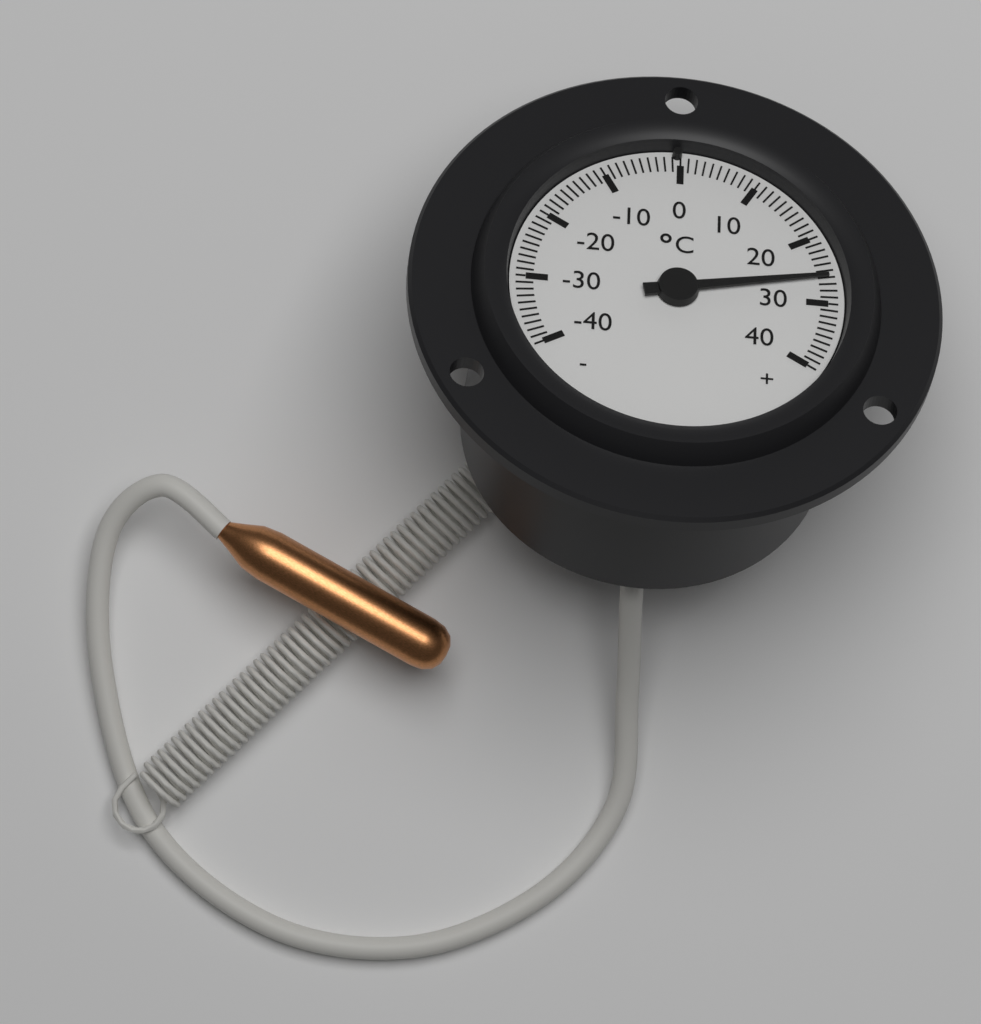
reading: 26 °C
